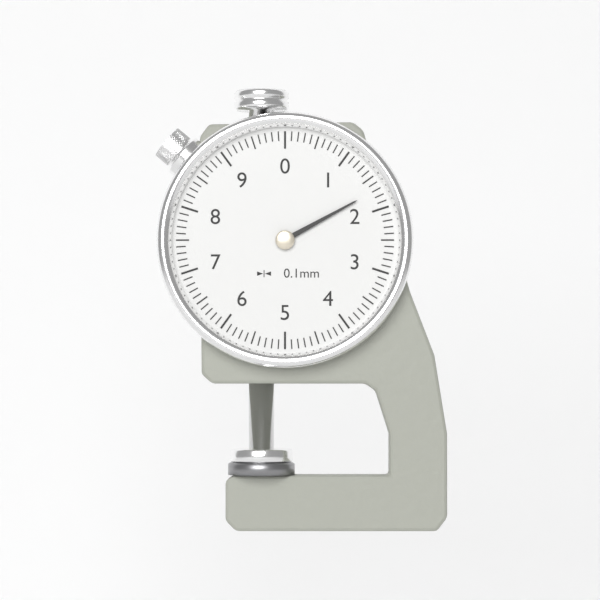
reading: 1.7 mm
